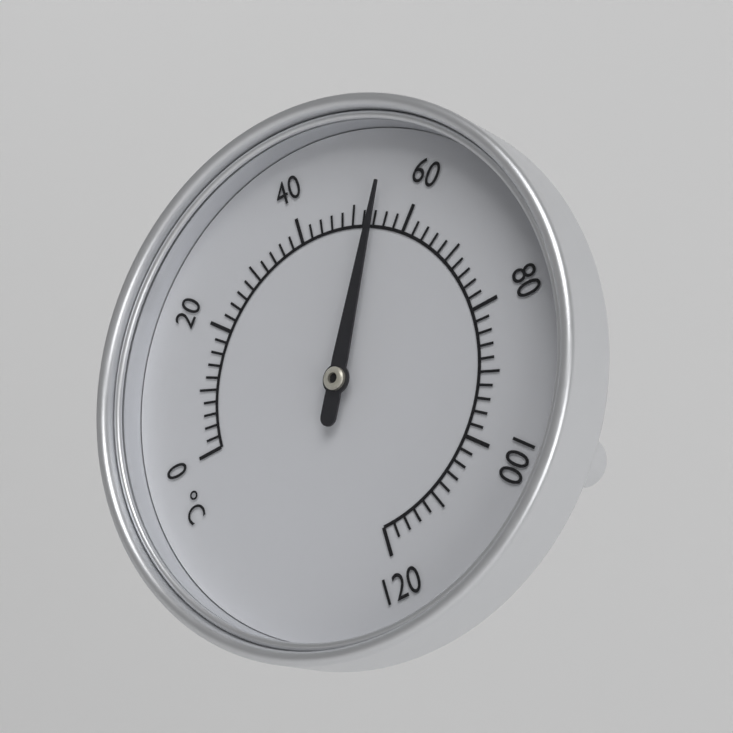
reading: 54 °C
